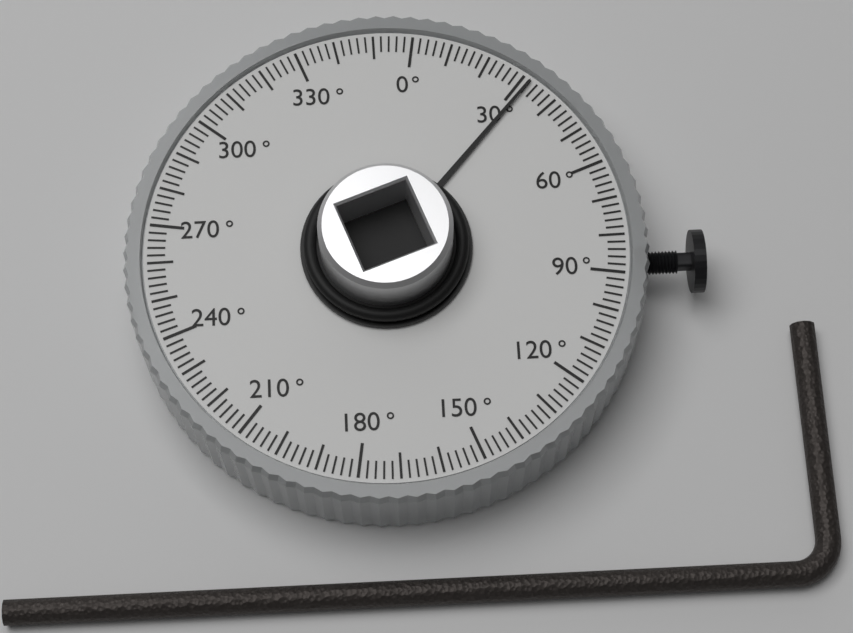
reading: 32 °
